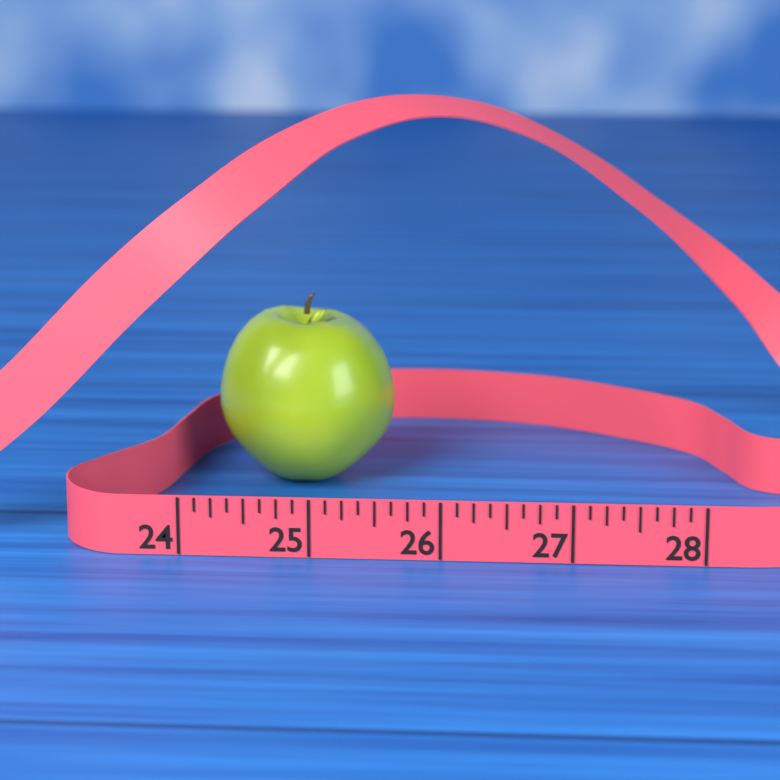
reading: 25.500 (no unit)
